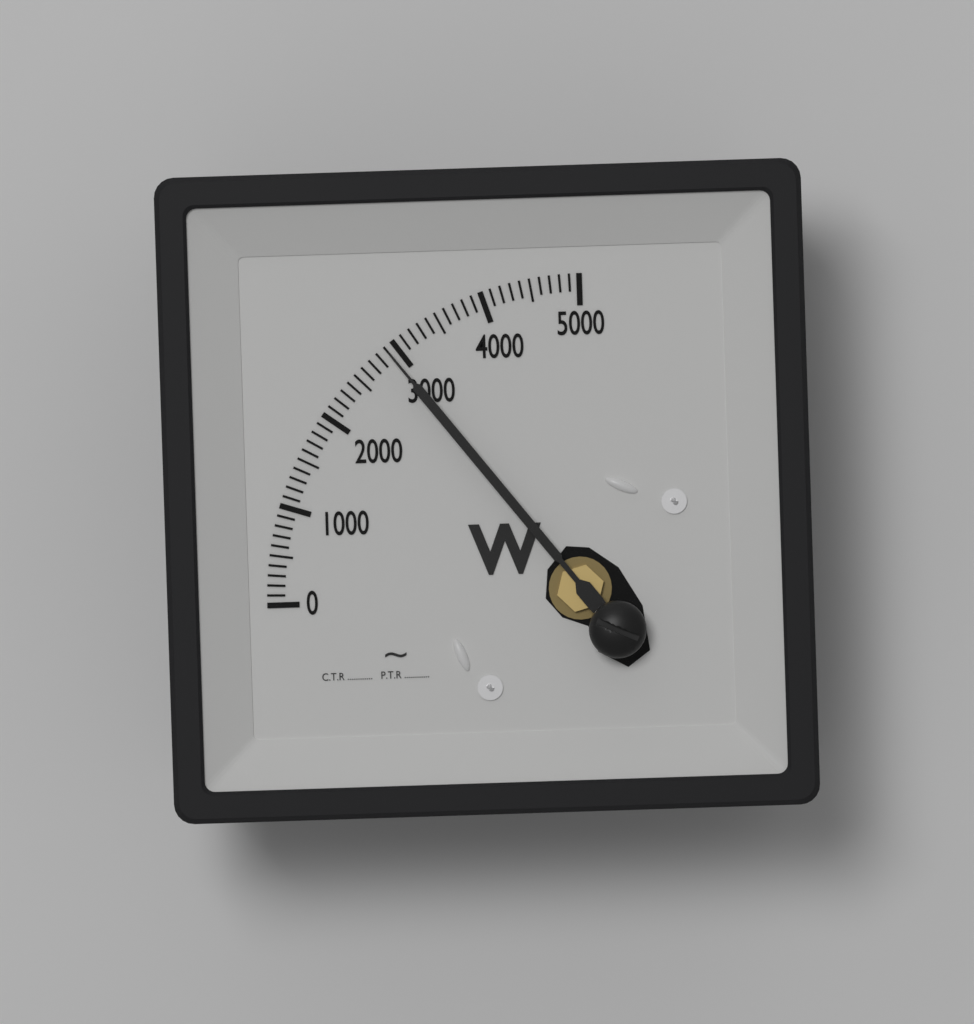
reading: 2900 W
